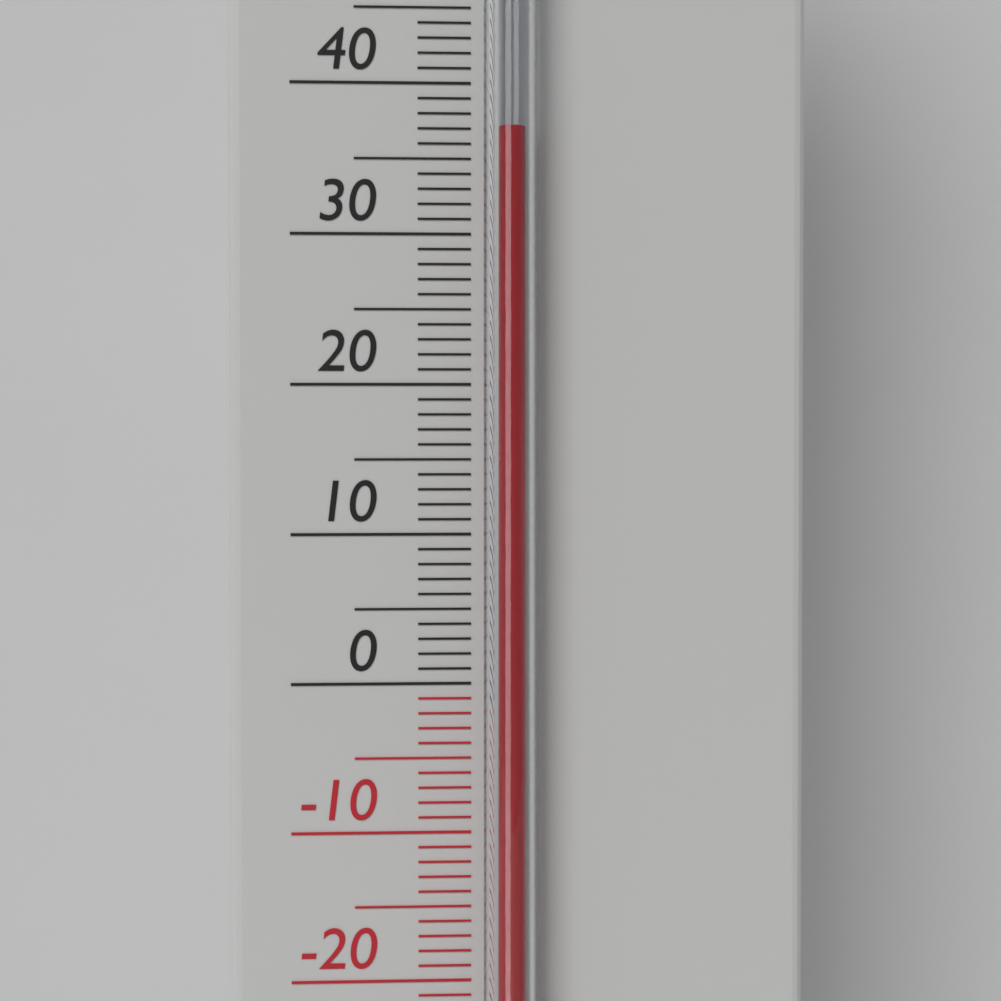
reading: 37 °C
